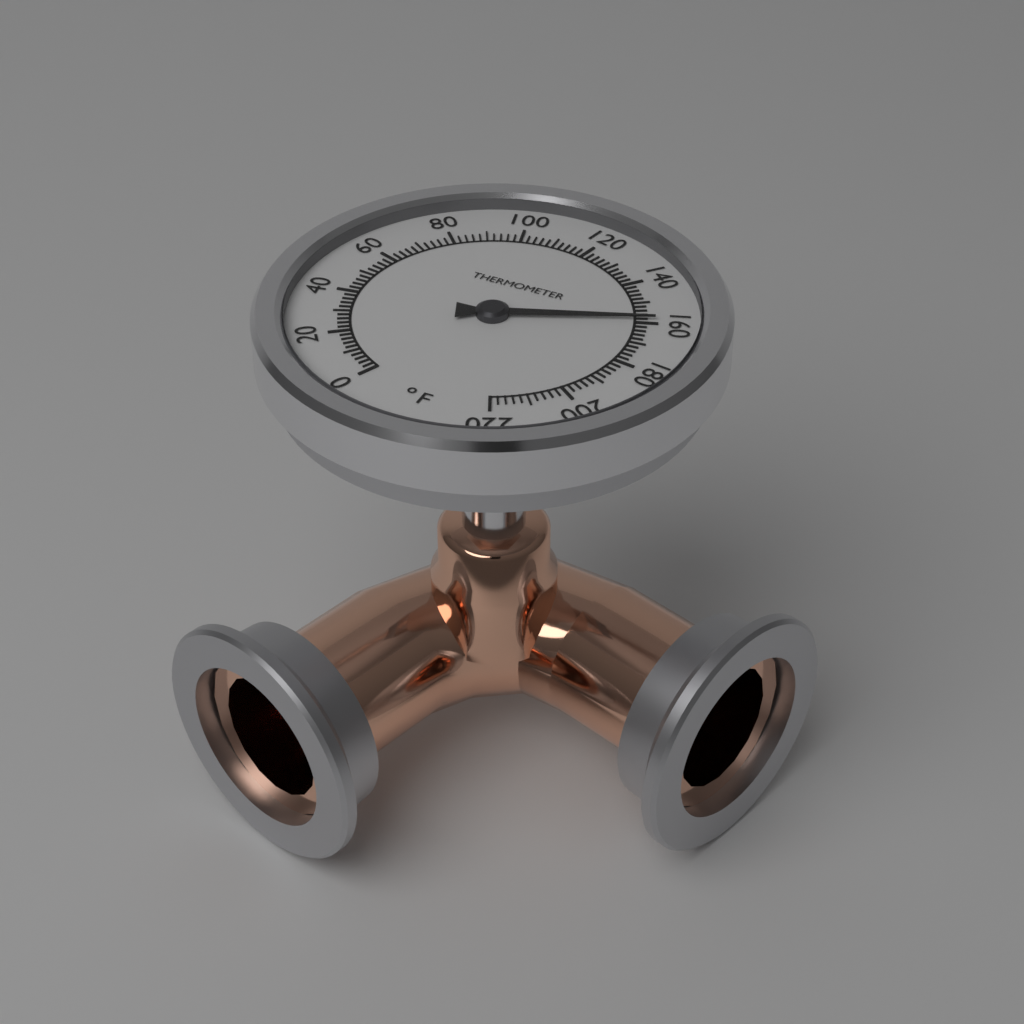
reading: 158 °F
